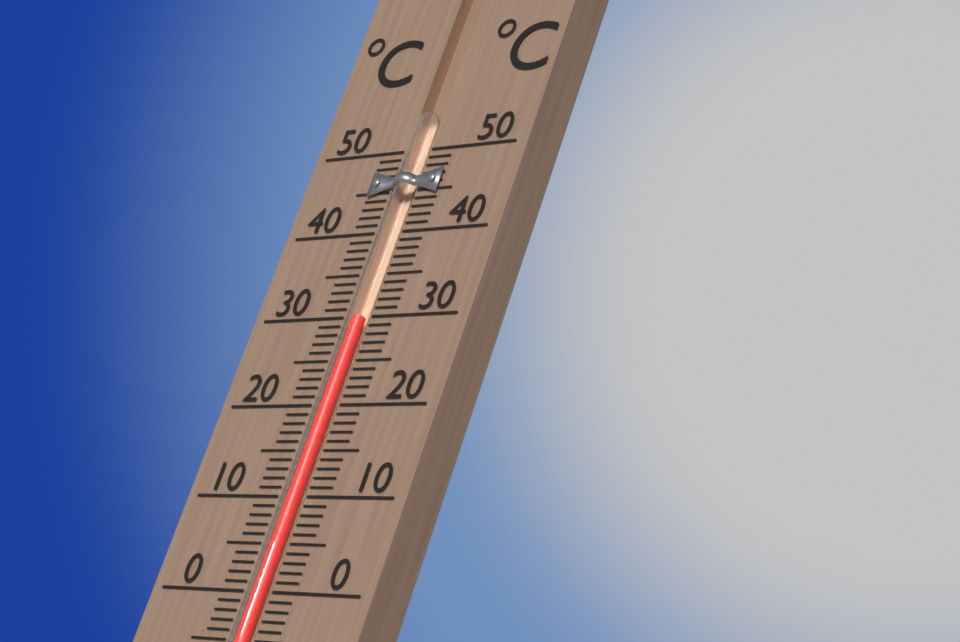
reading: 30 °C
